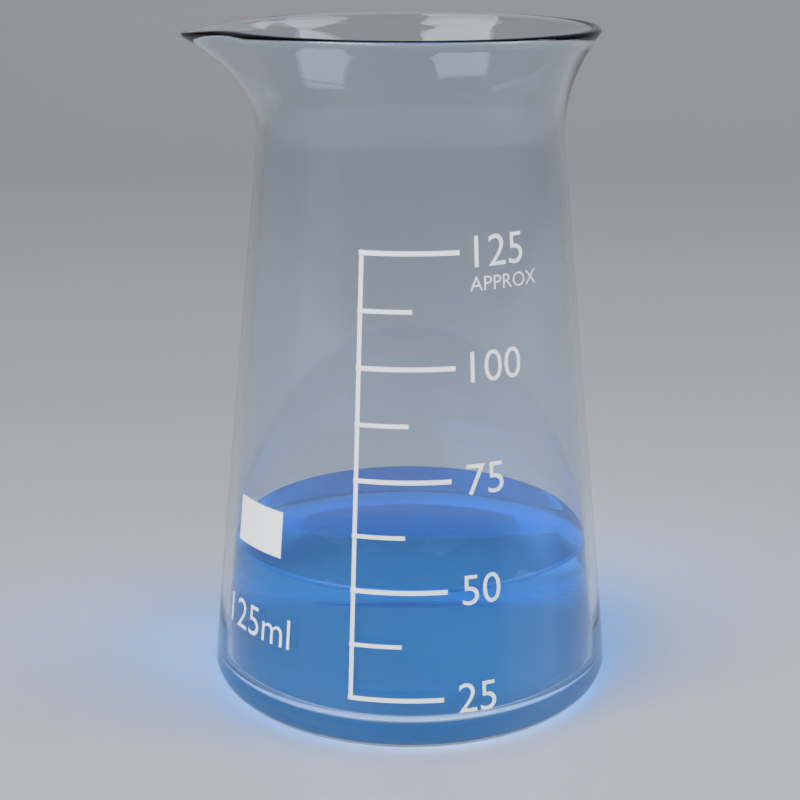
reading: 50.0 ml
